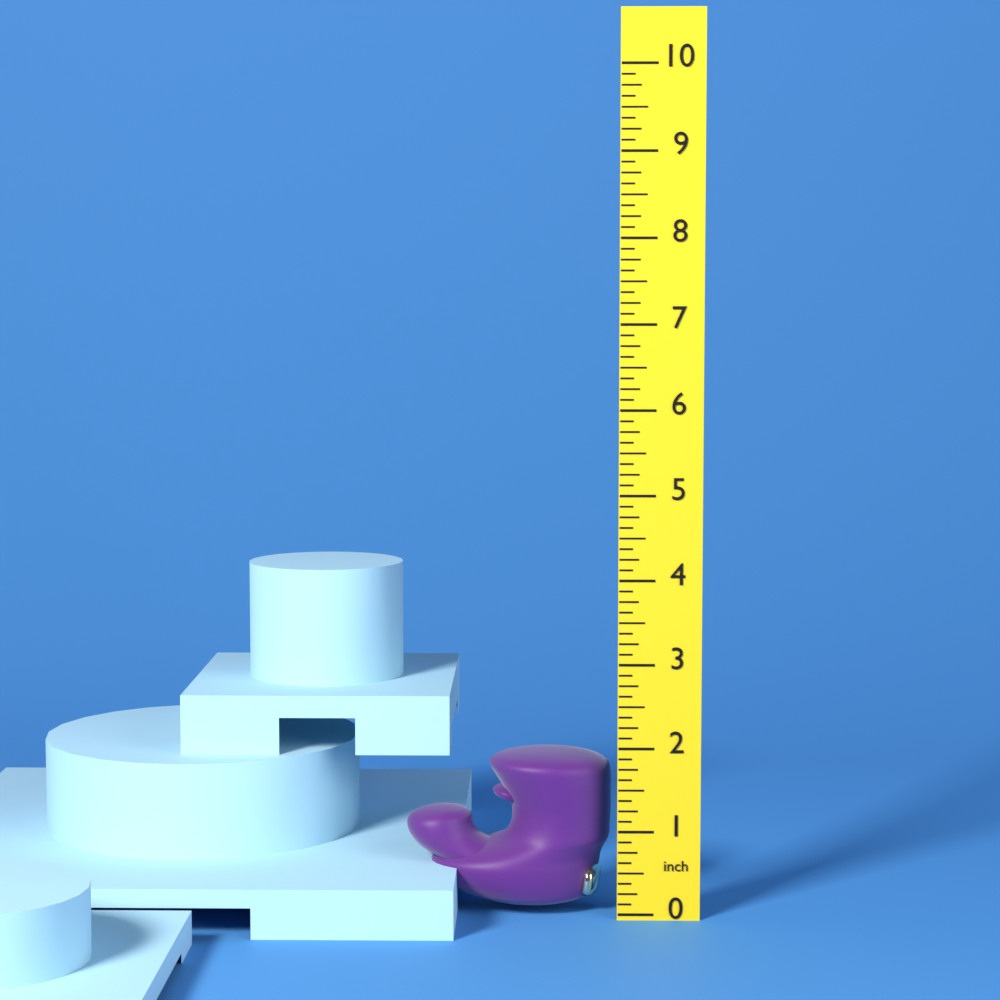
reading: 1.875 inch
